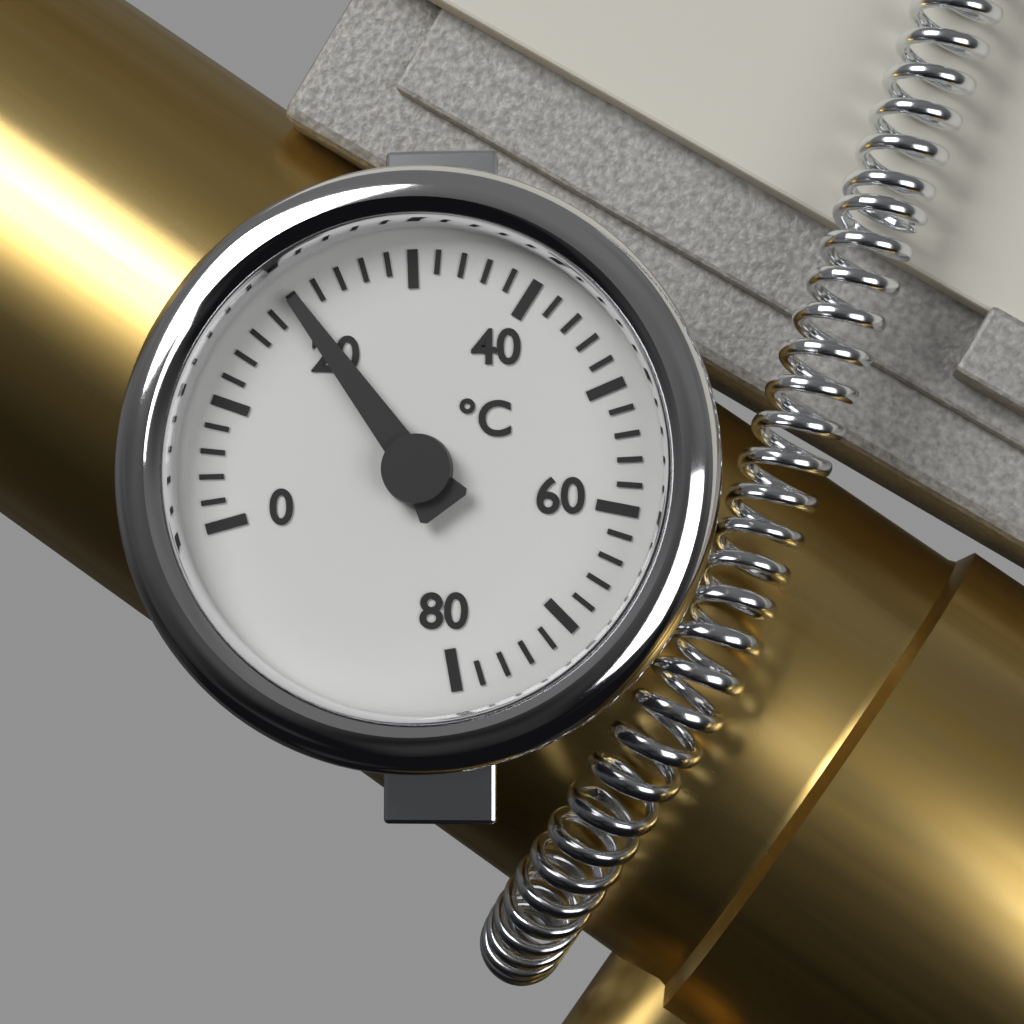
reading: 20 °C
